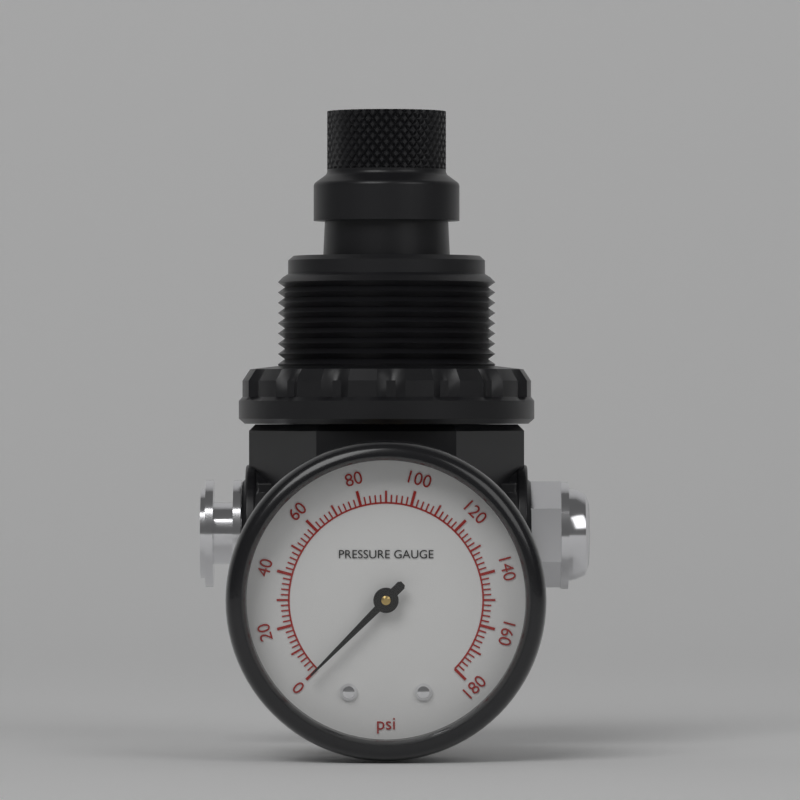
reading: 0 psi
